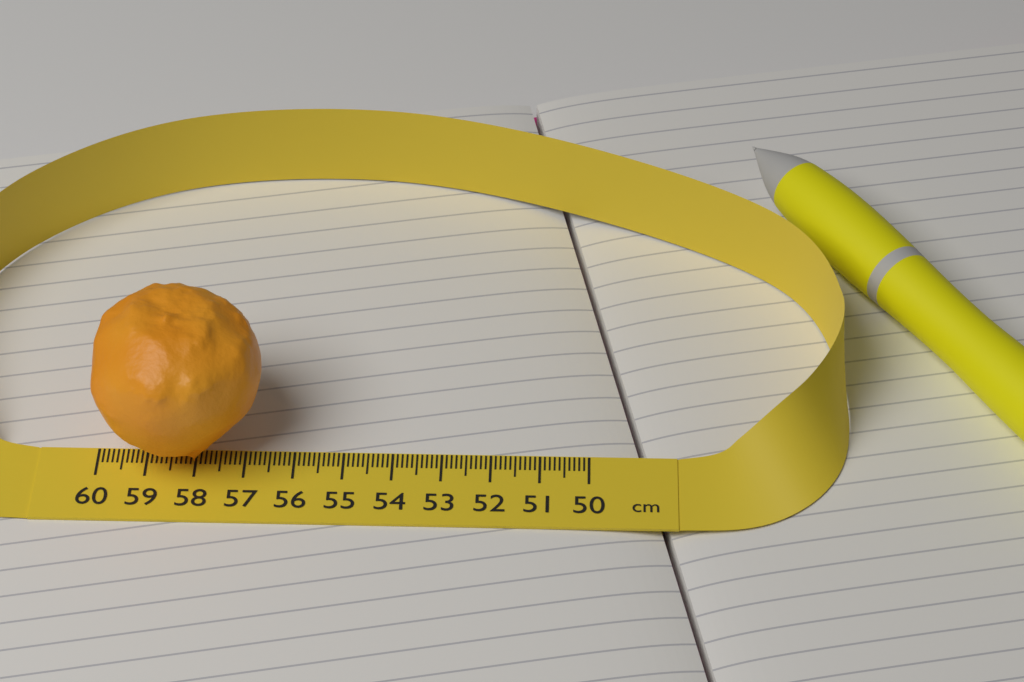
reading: 56.6 cm
